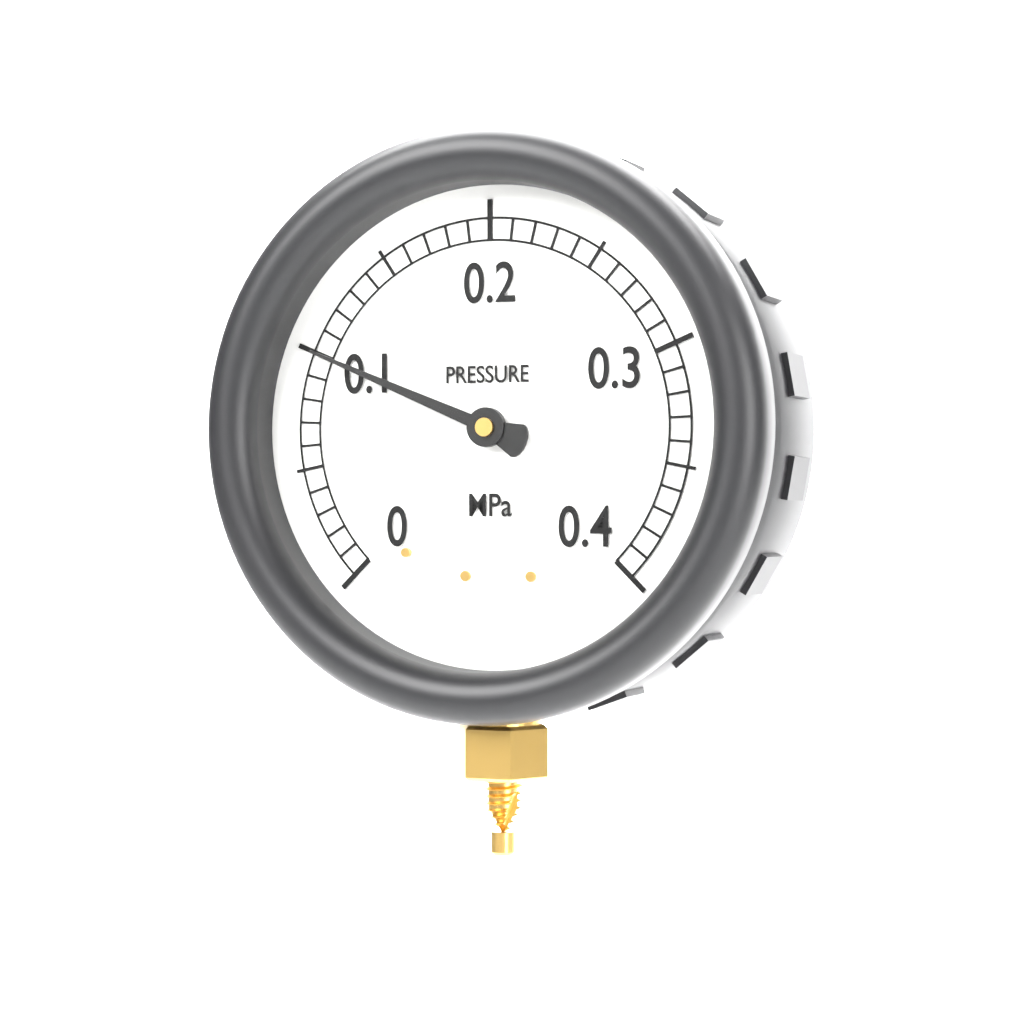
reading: 0.10 MPa
